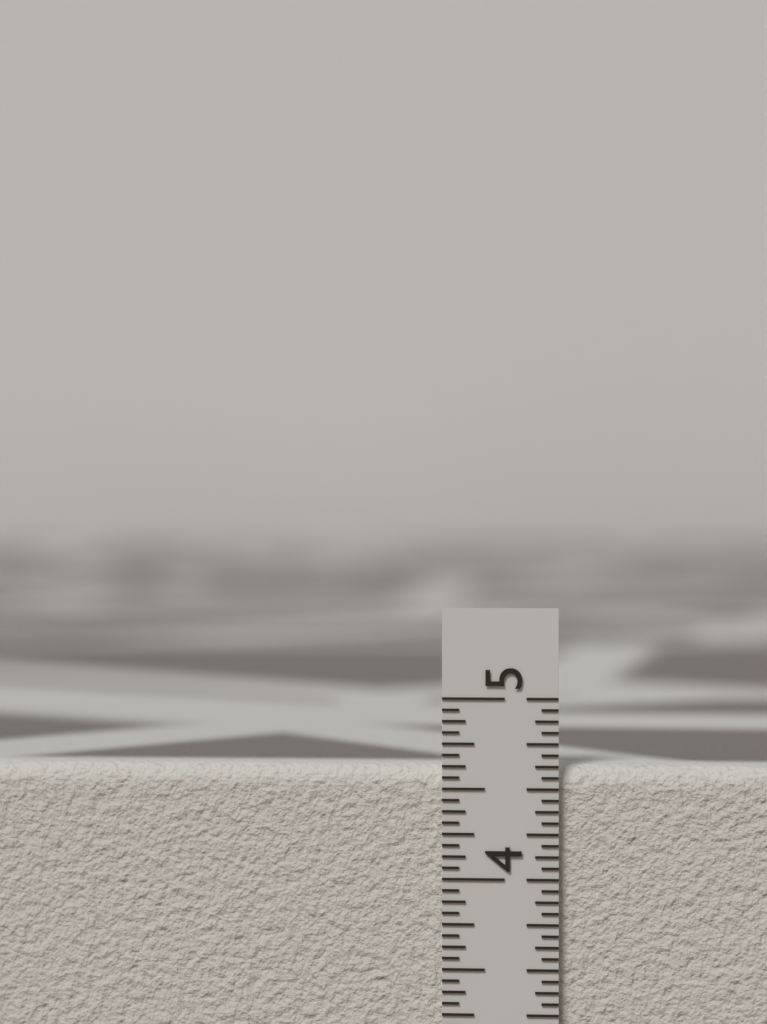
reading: 4.6250 in
